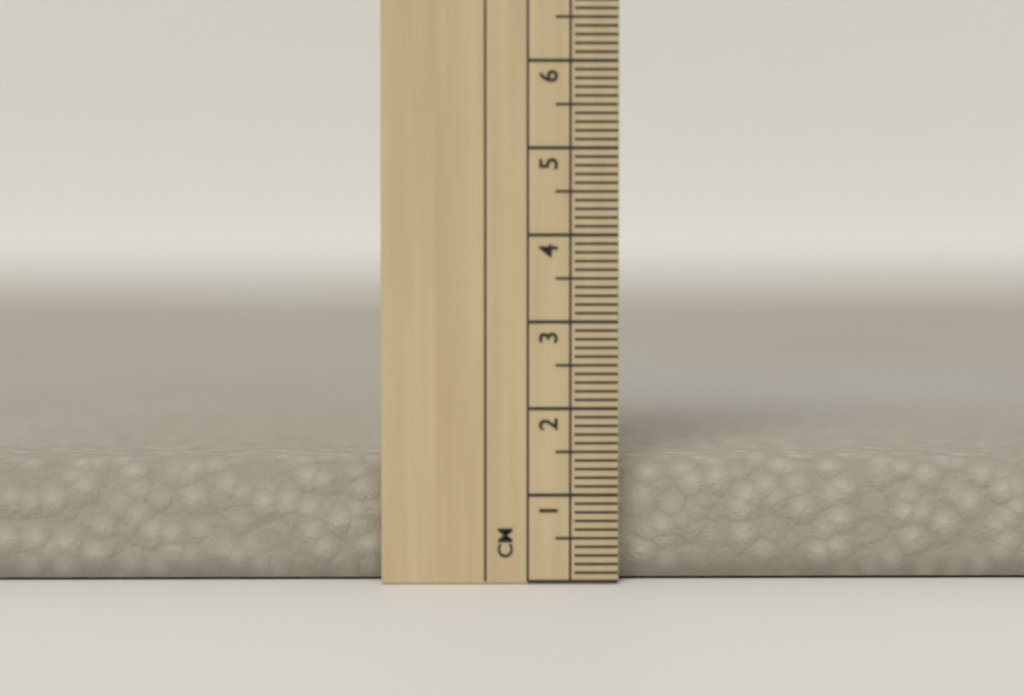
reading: 1.4 cm
